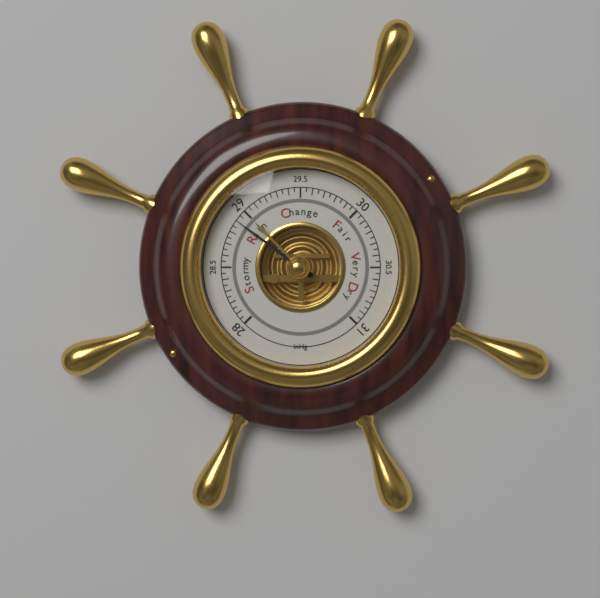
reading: 28.90 inHg
